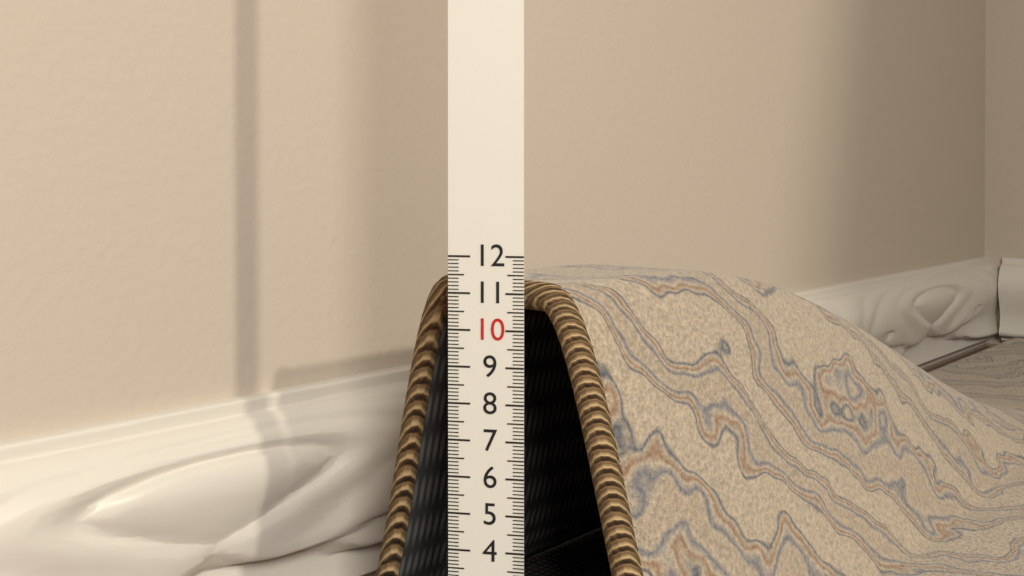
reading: 11.3 (no unit)
